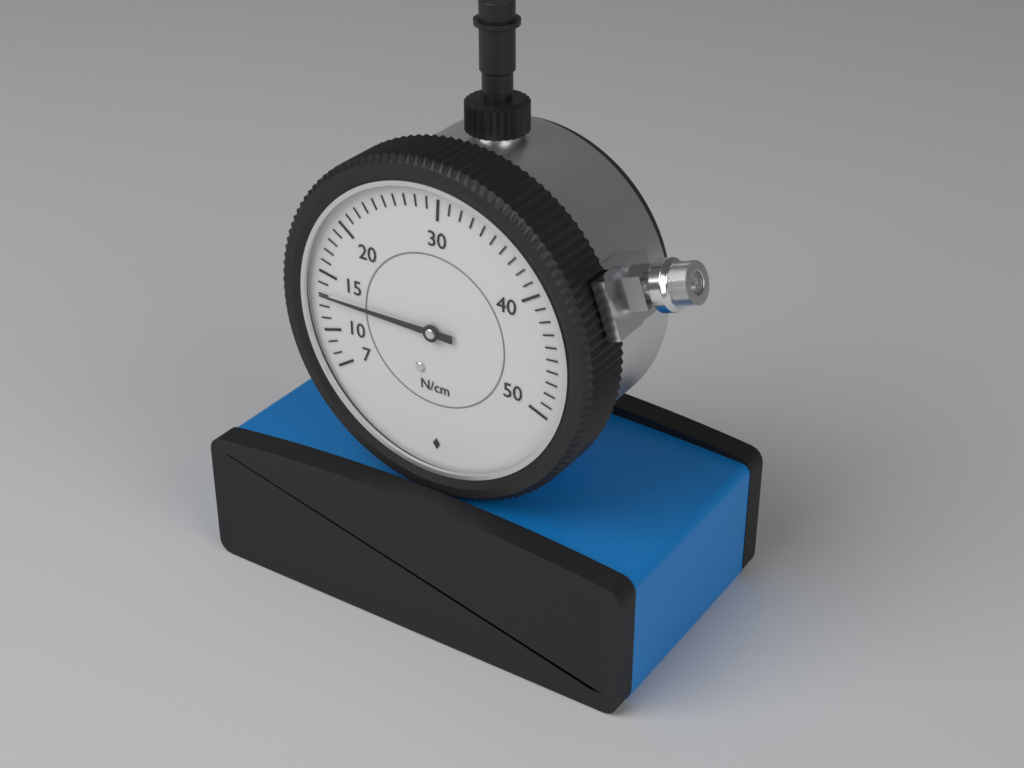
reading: 13 N/cm
